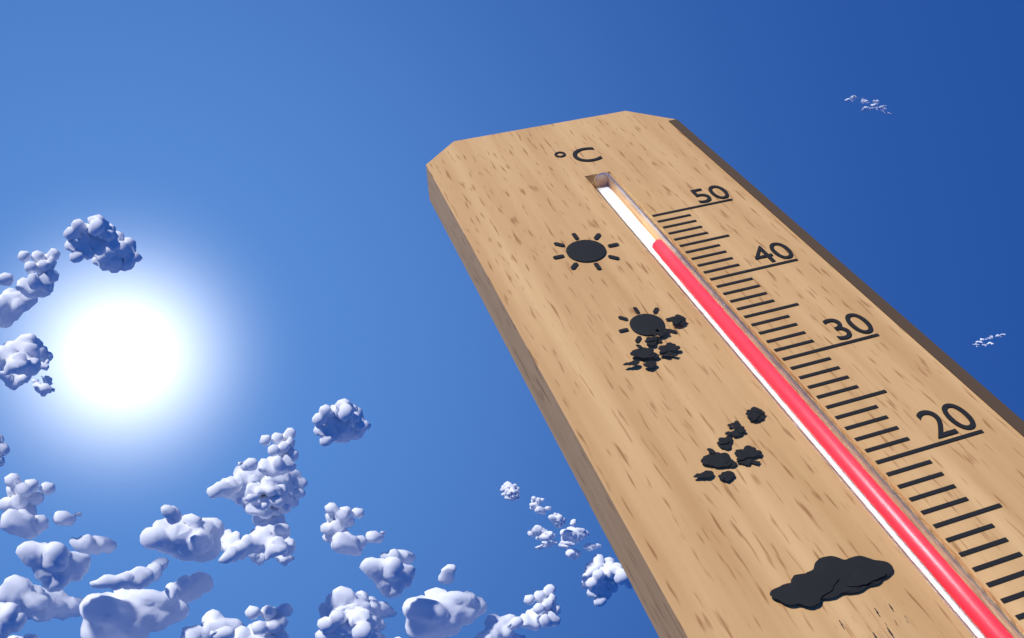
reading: 46 °C
